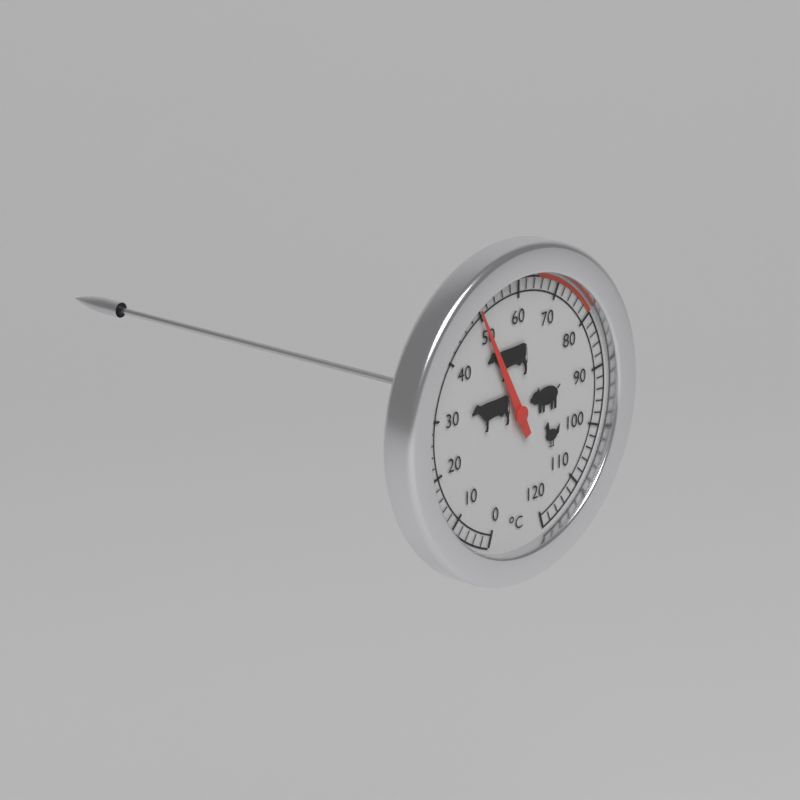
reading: 50 °C
